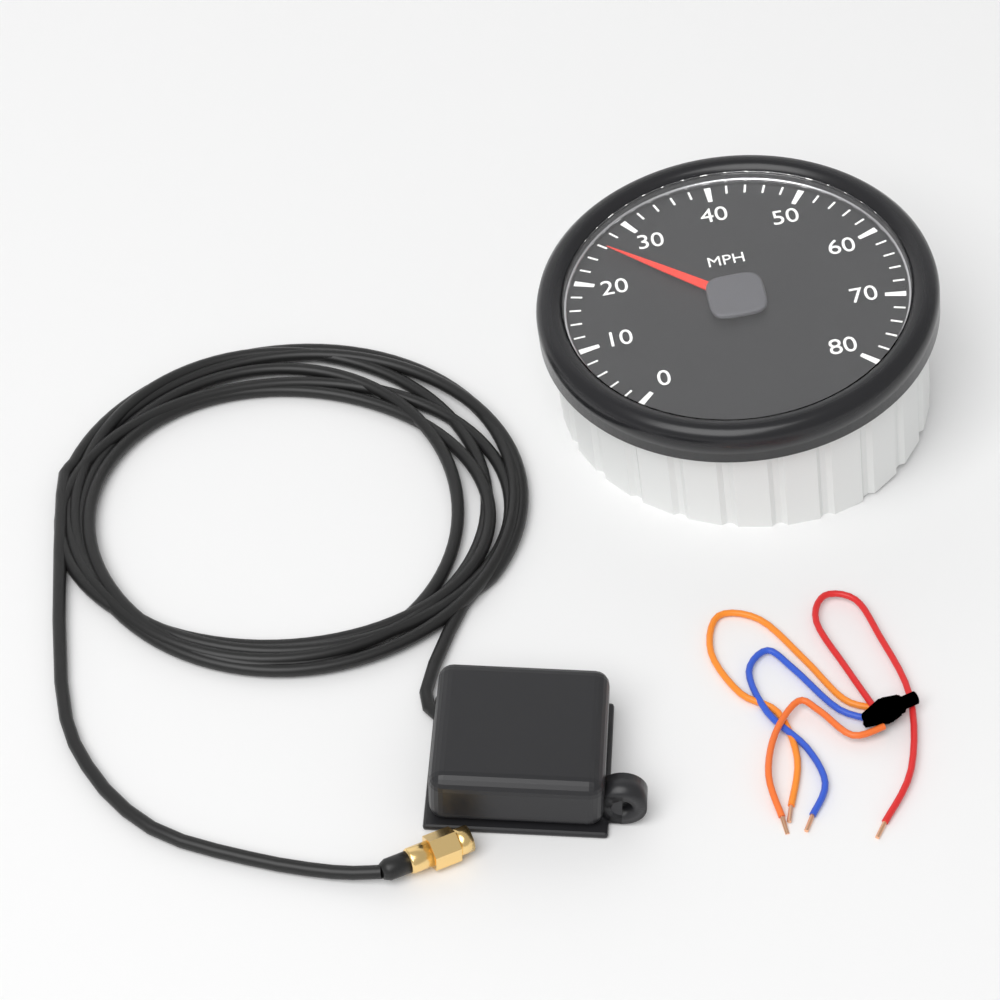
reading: 26 MPH
